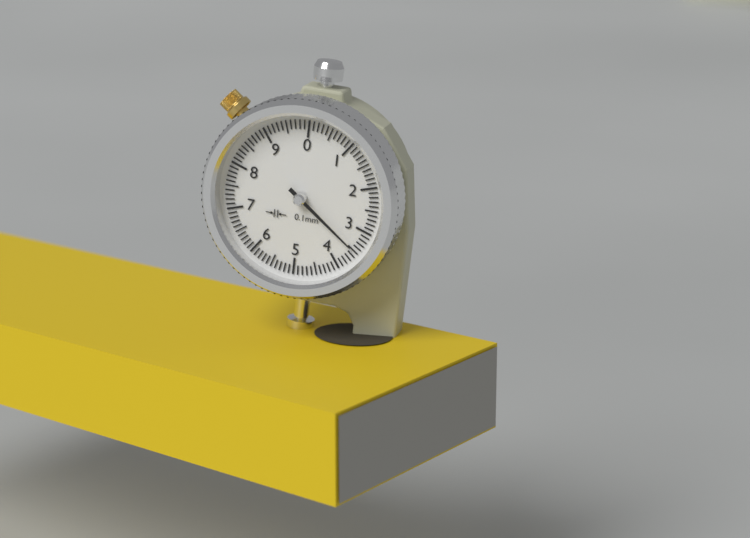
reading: 3.5 mm
